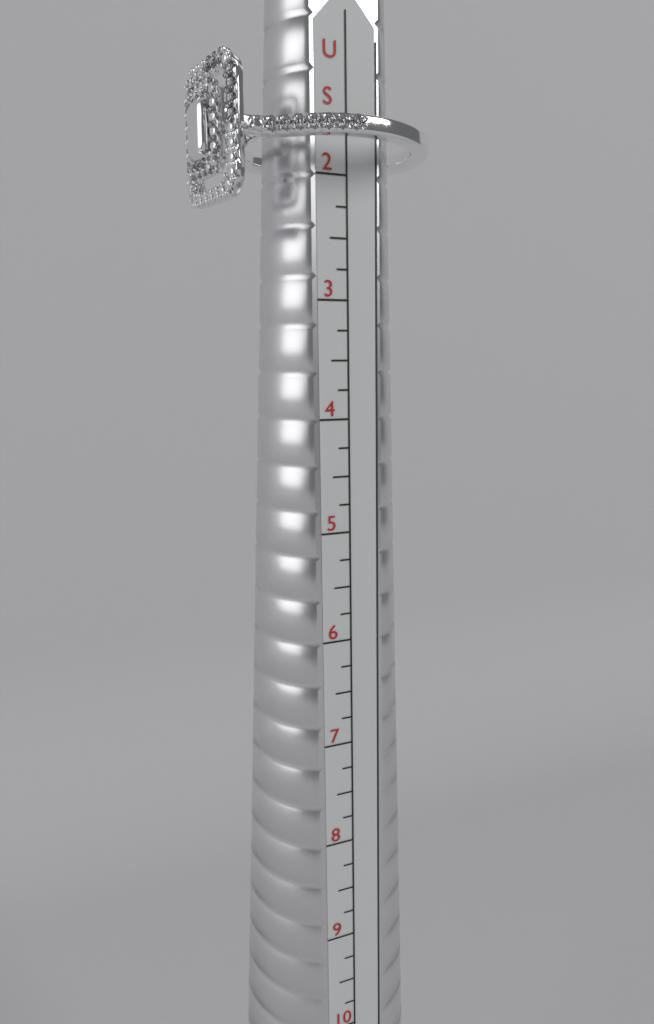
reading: 2.25 US
